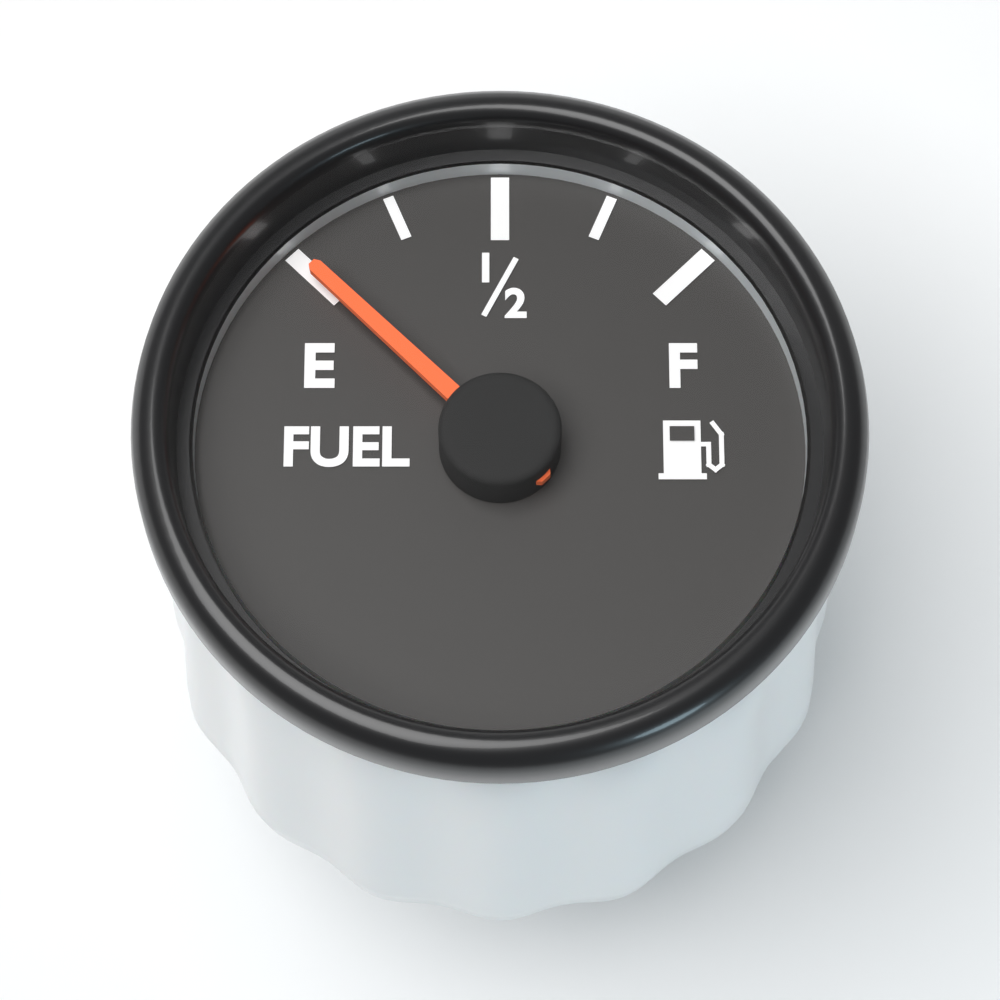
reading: 0.00 (no unit)
